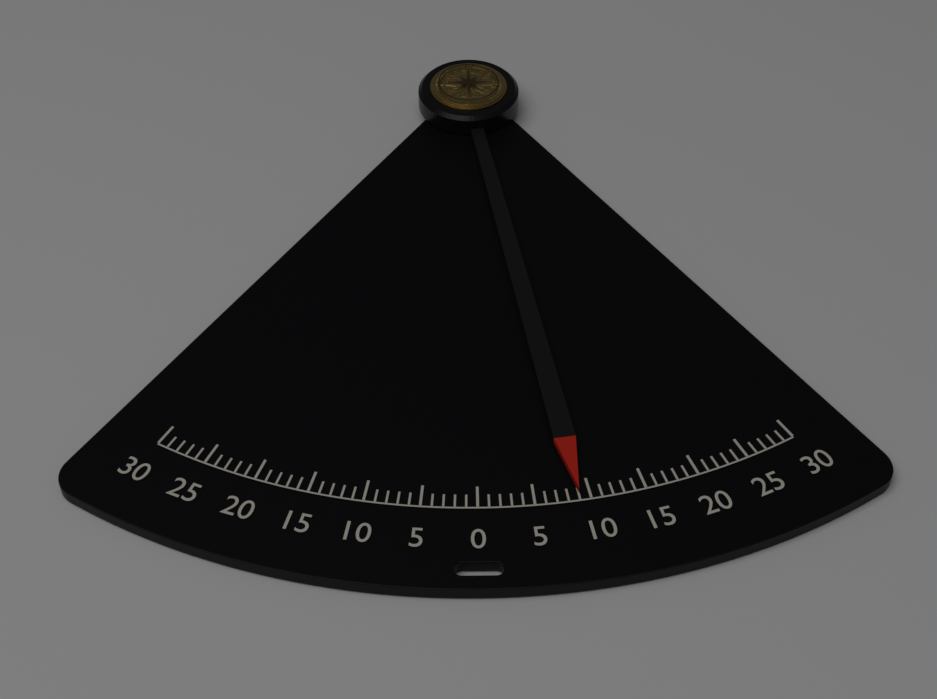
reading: 9 (no unit)
